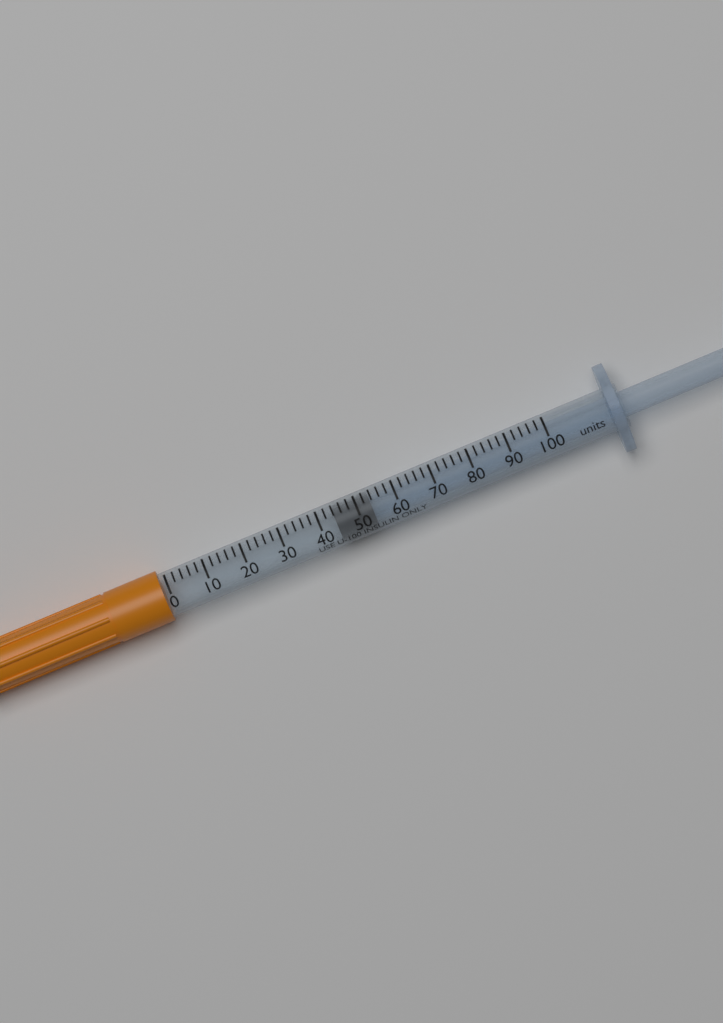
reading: 44 units
